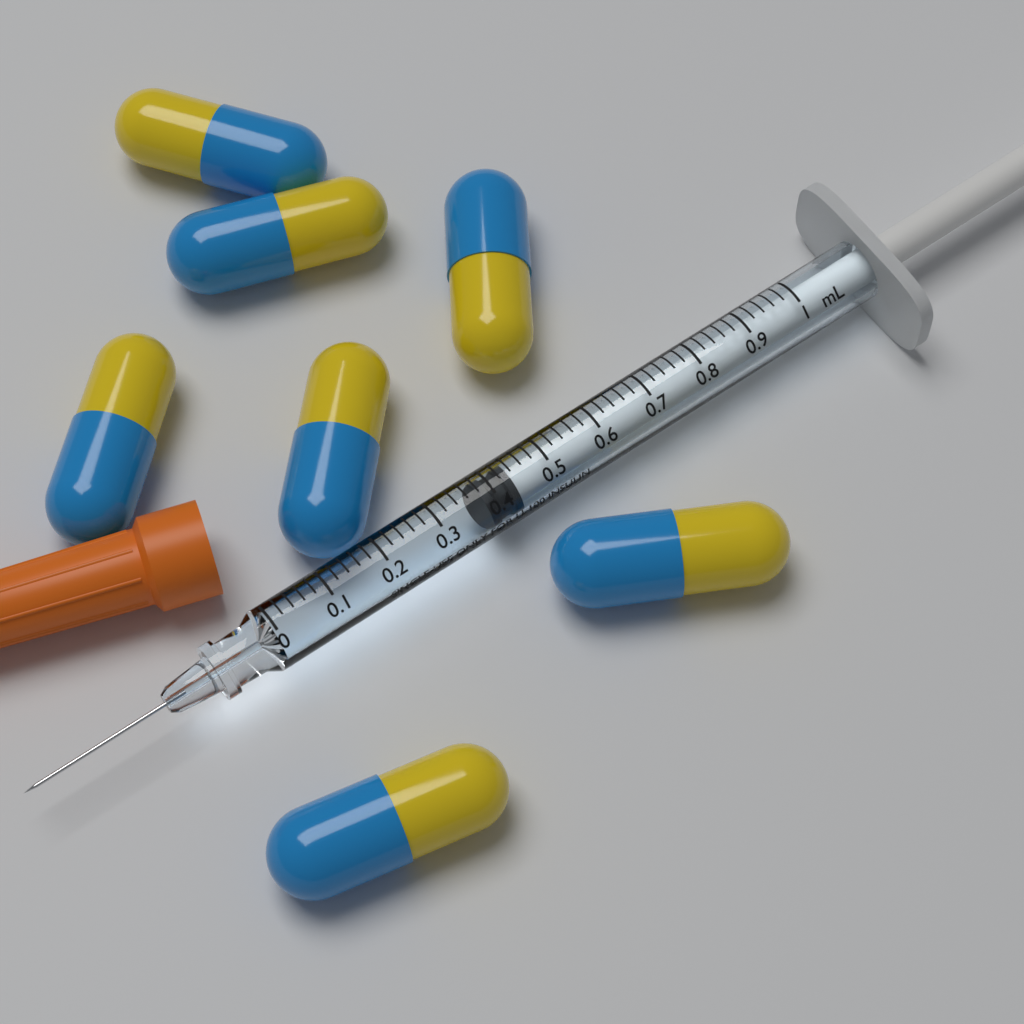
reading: 0.38 mL
